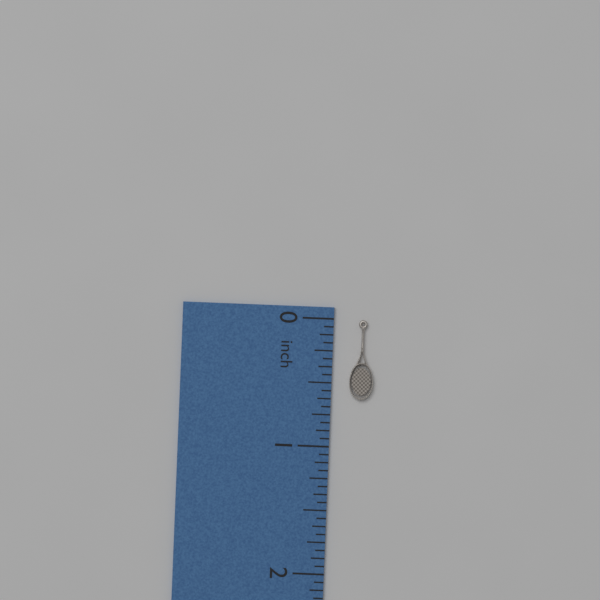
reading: 0.6250 inch
